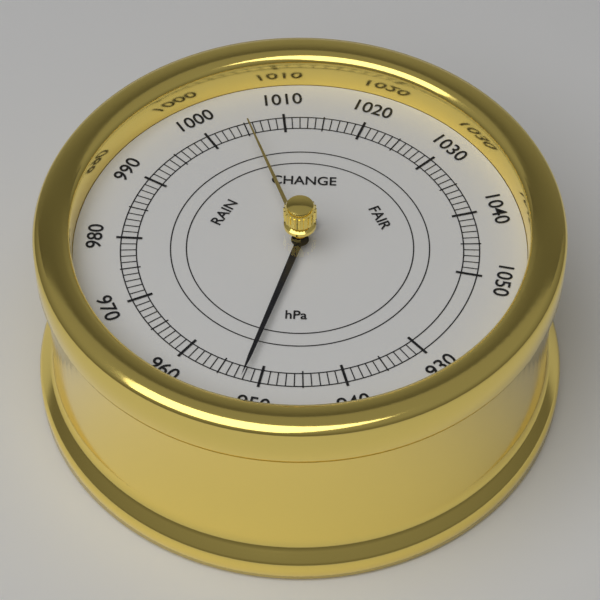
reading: 952 hPa
